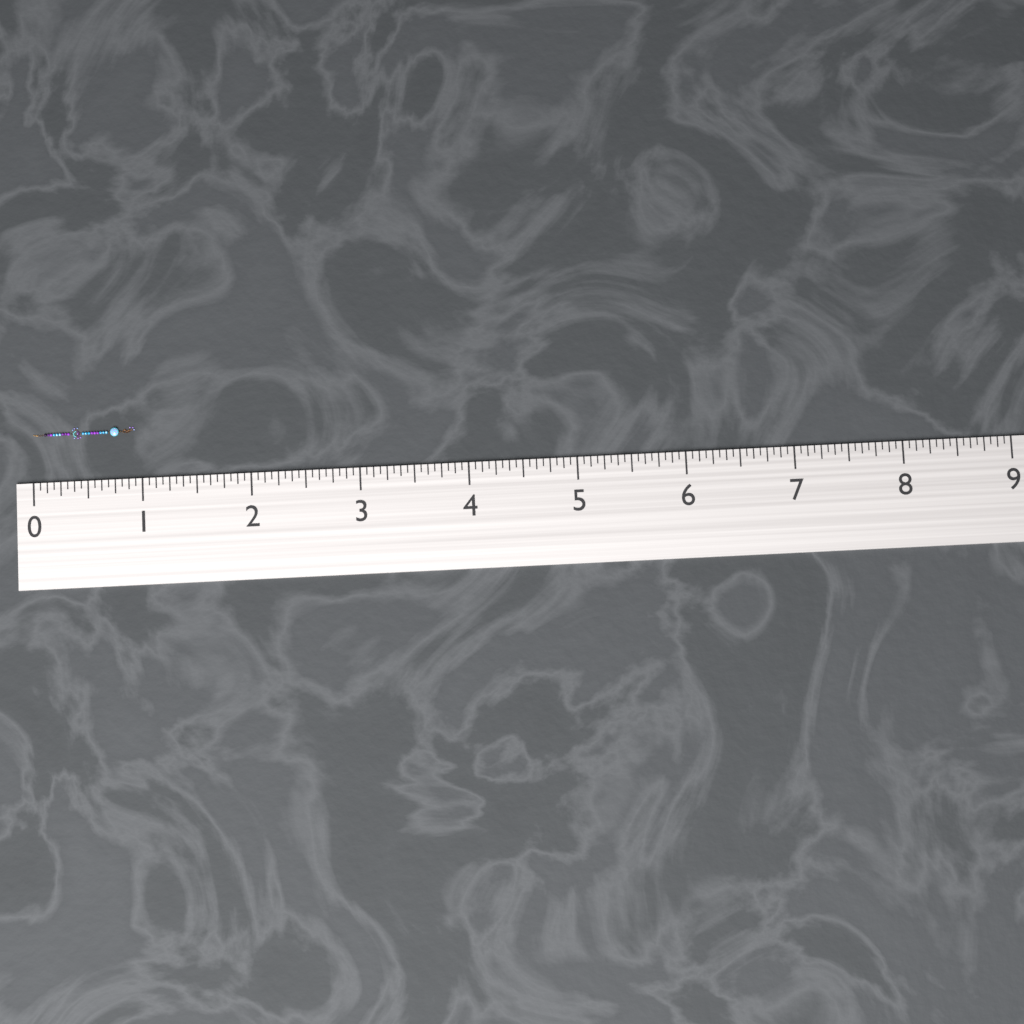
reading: 0.9375 (no unit)
